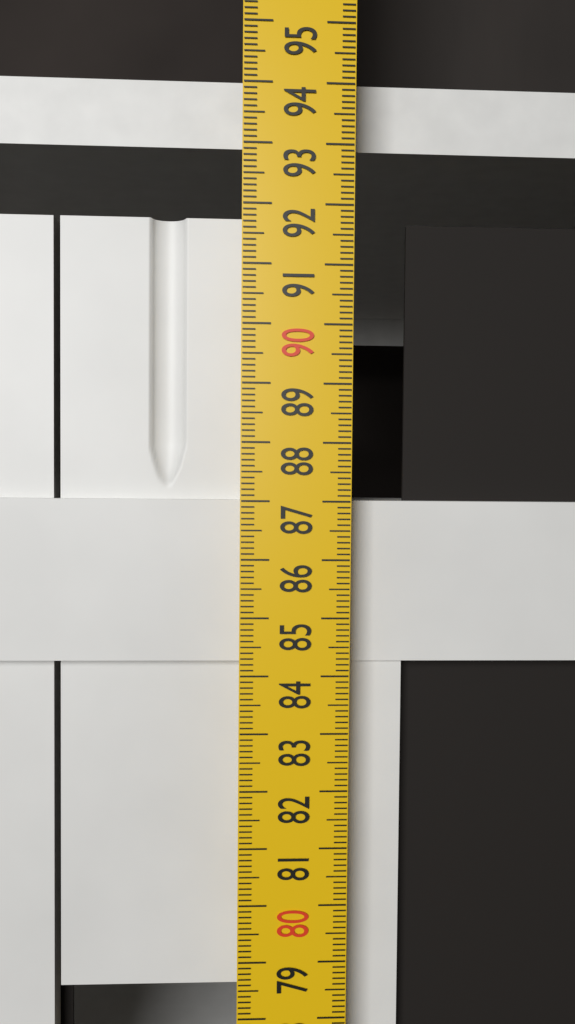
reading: 87.0 cm
